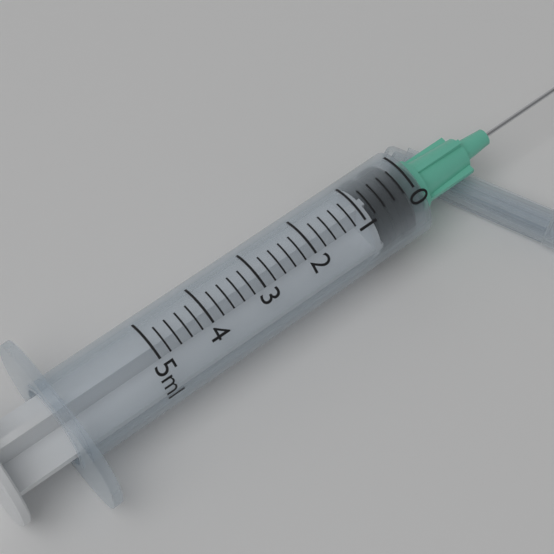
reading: 0.1 ml
